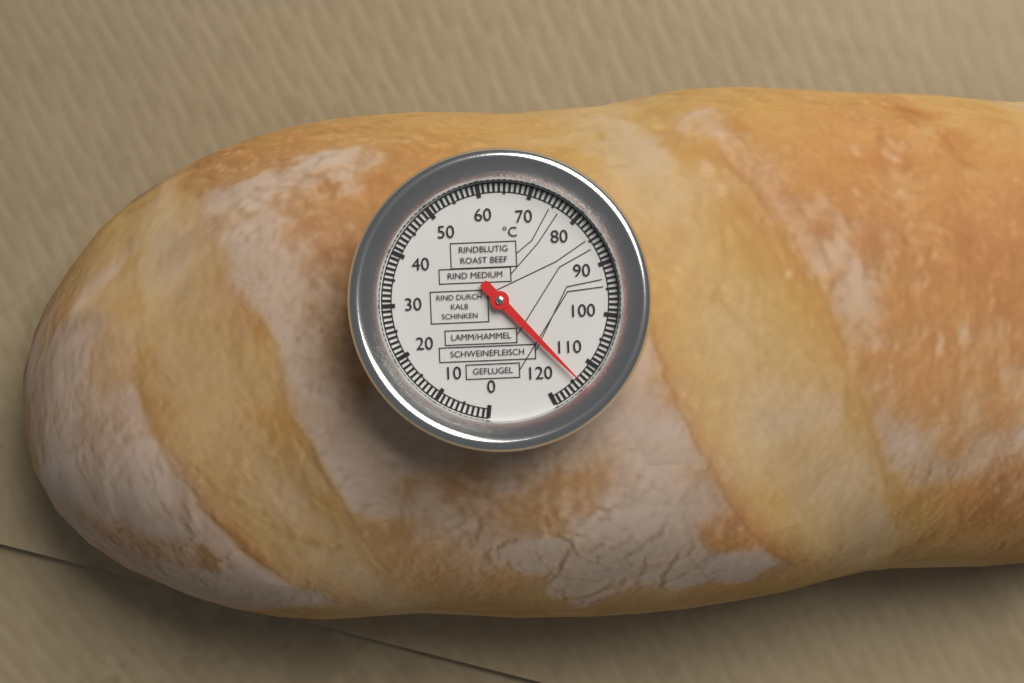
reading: 114 °C
